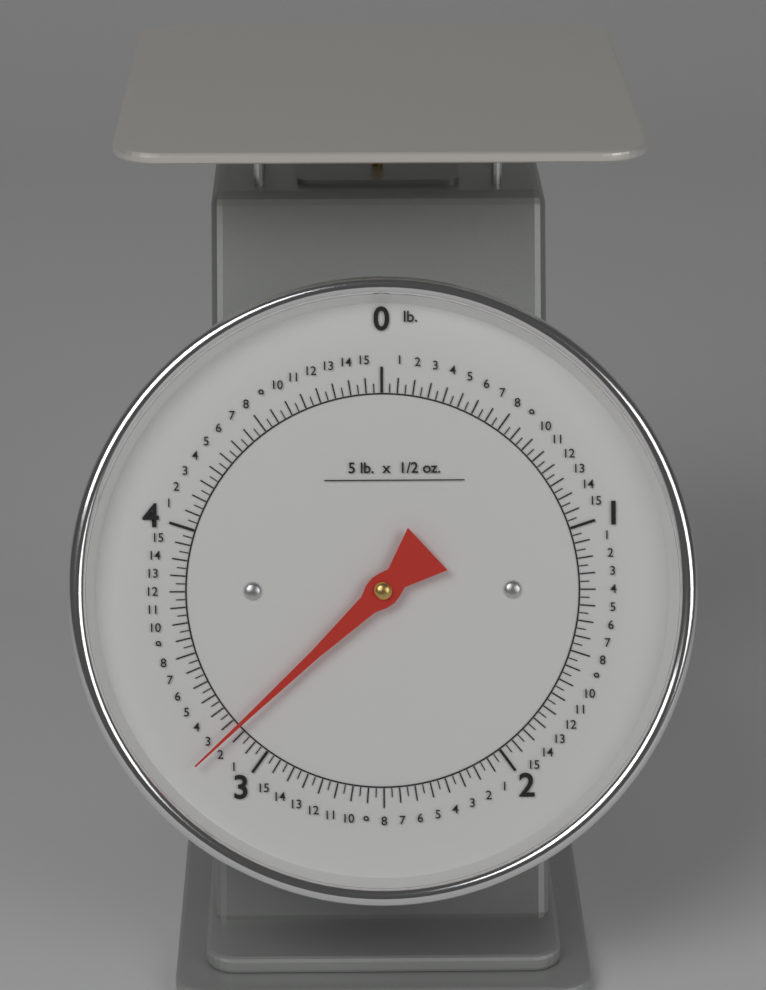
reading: 3.15625 lb
